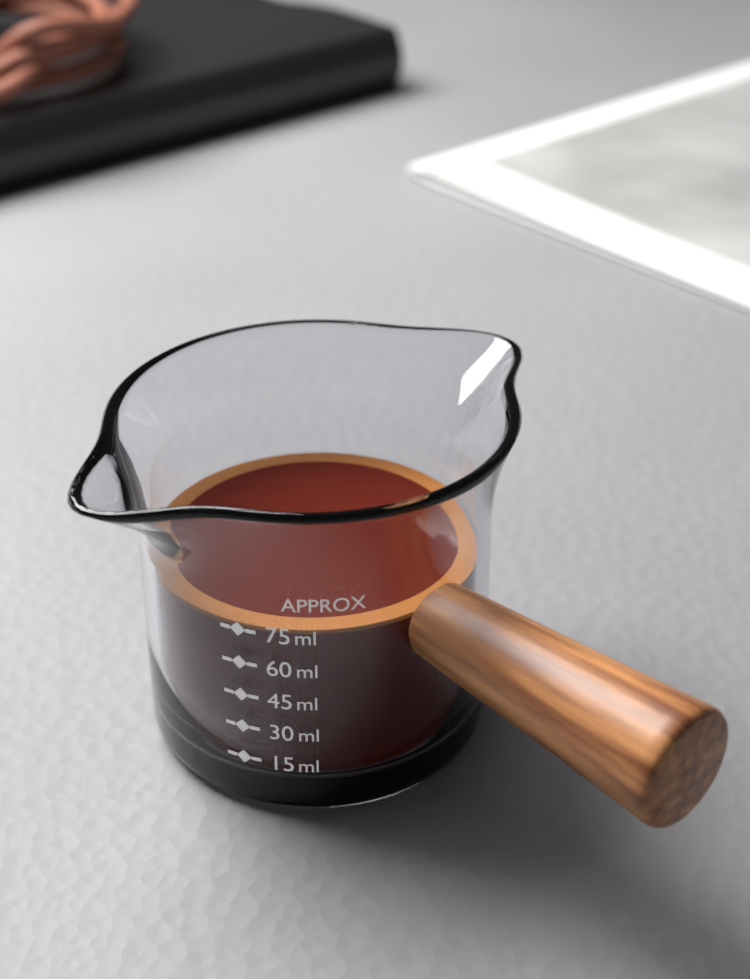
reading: 75 ml
